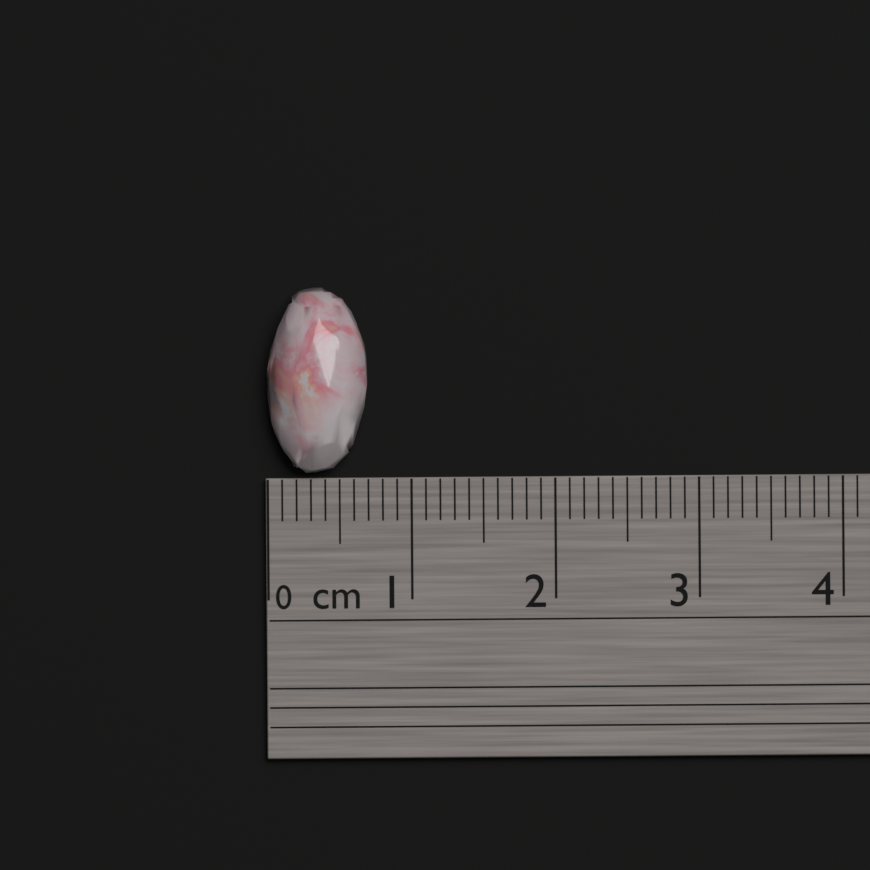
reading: 0.7 cm
